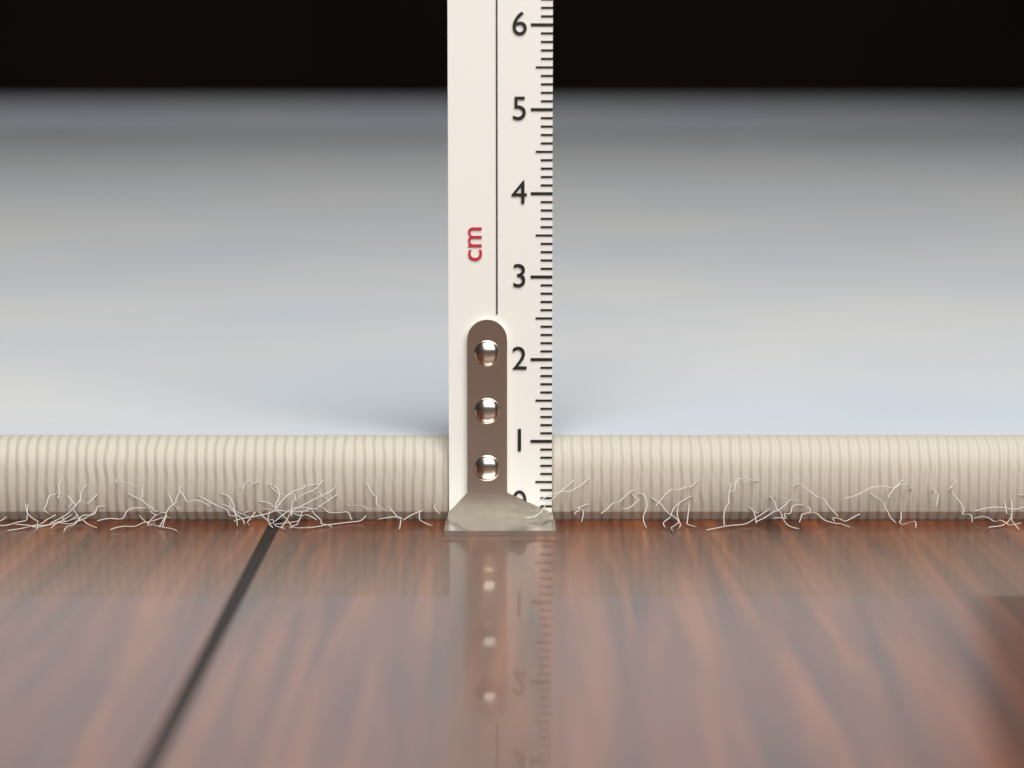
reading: 1.0 cm
